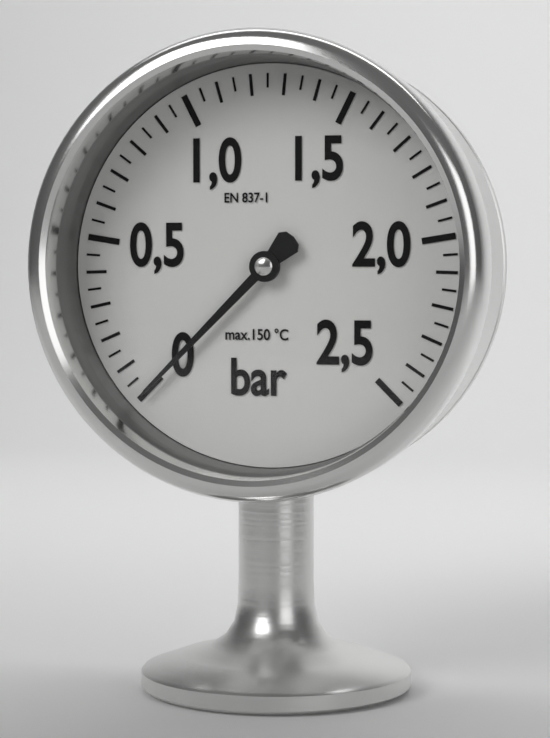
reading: 0.00 bar
